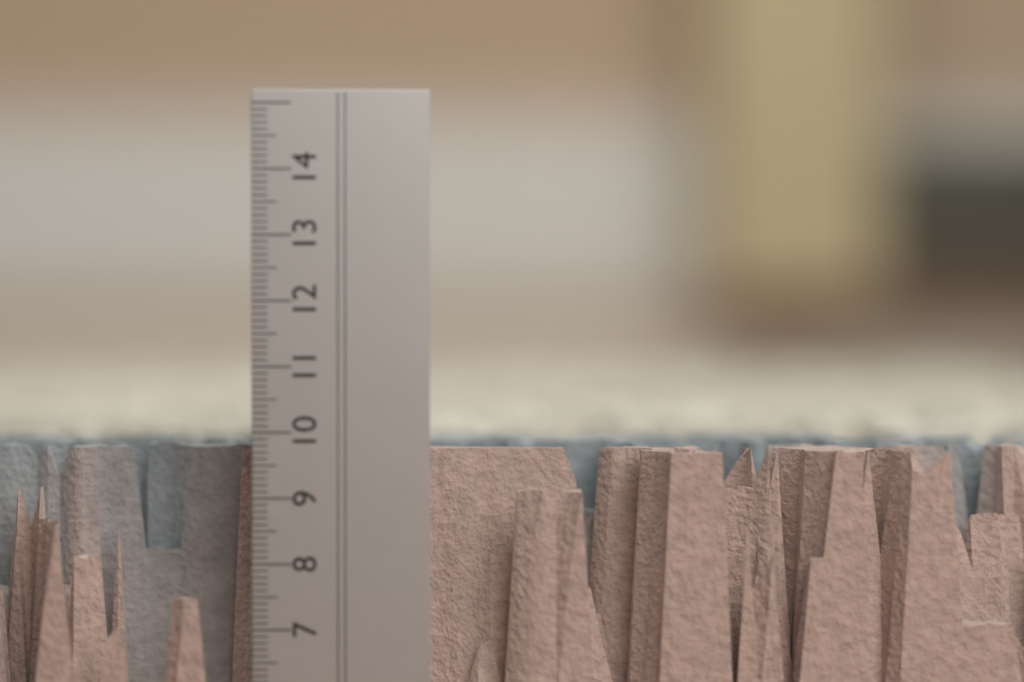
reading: 9.7 cm
